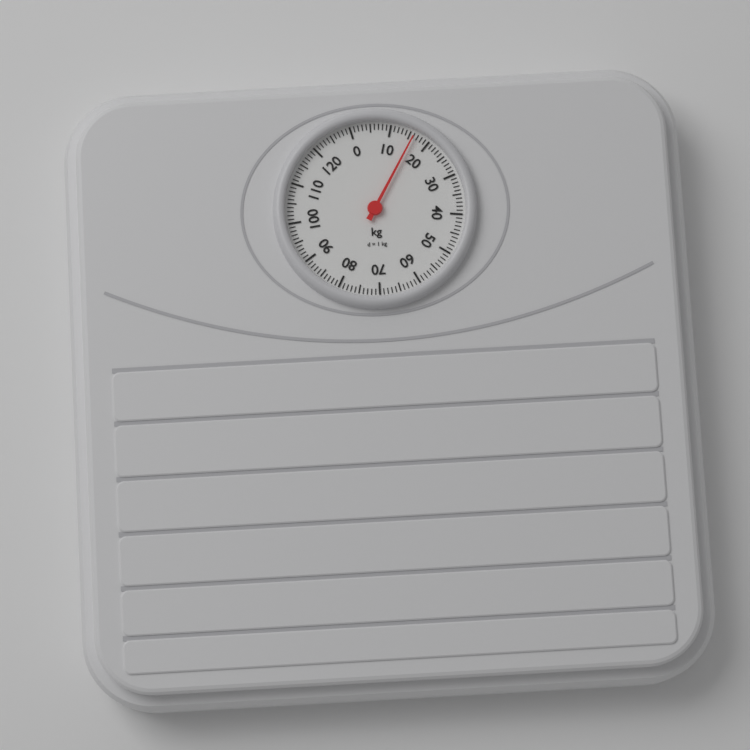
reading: 16 kg
